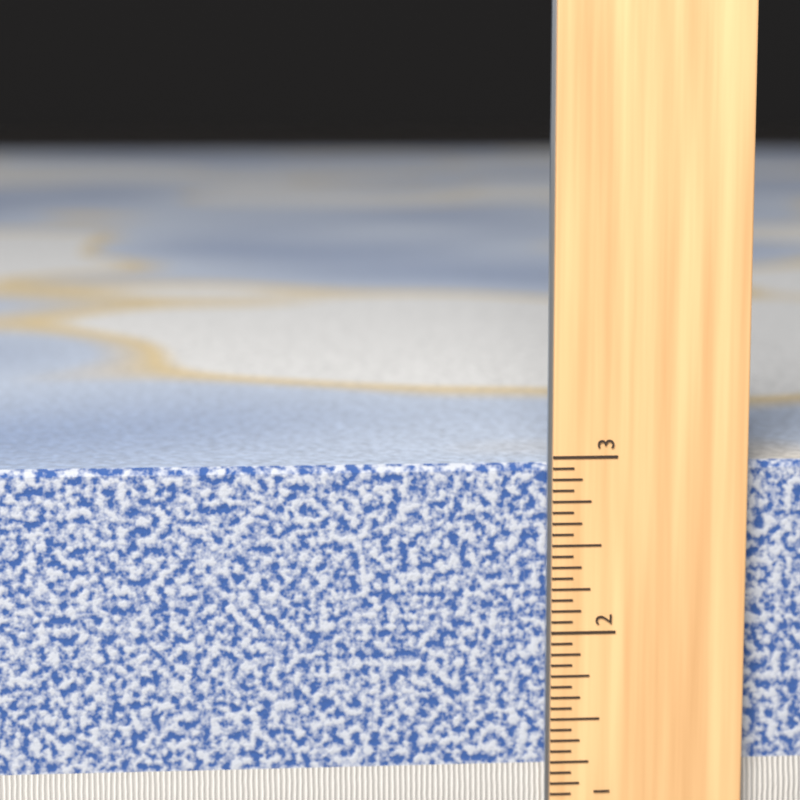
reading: 2.9375 in
